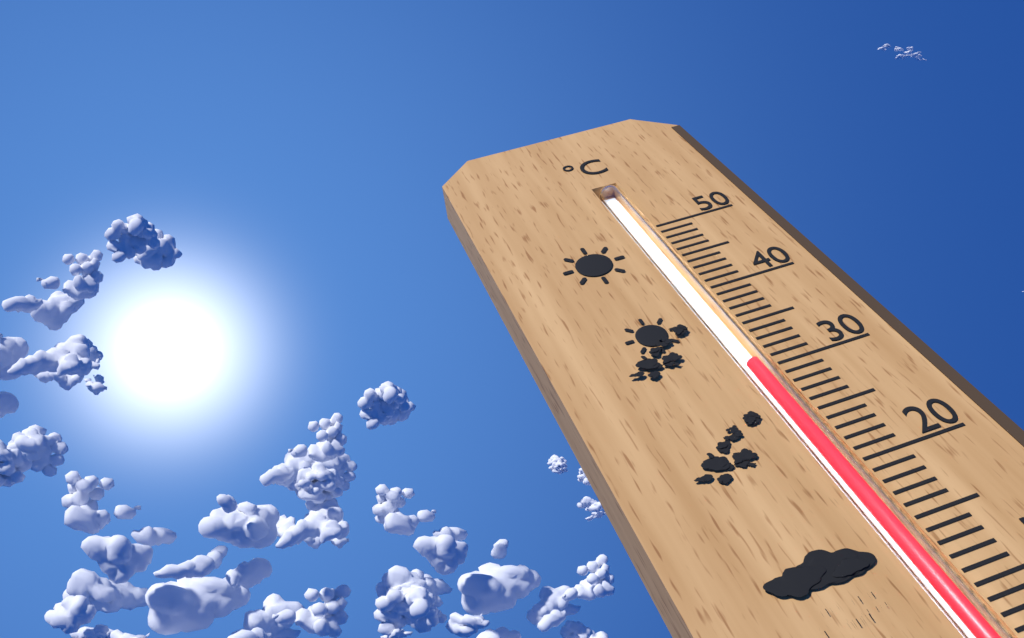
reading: 31 °C
